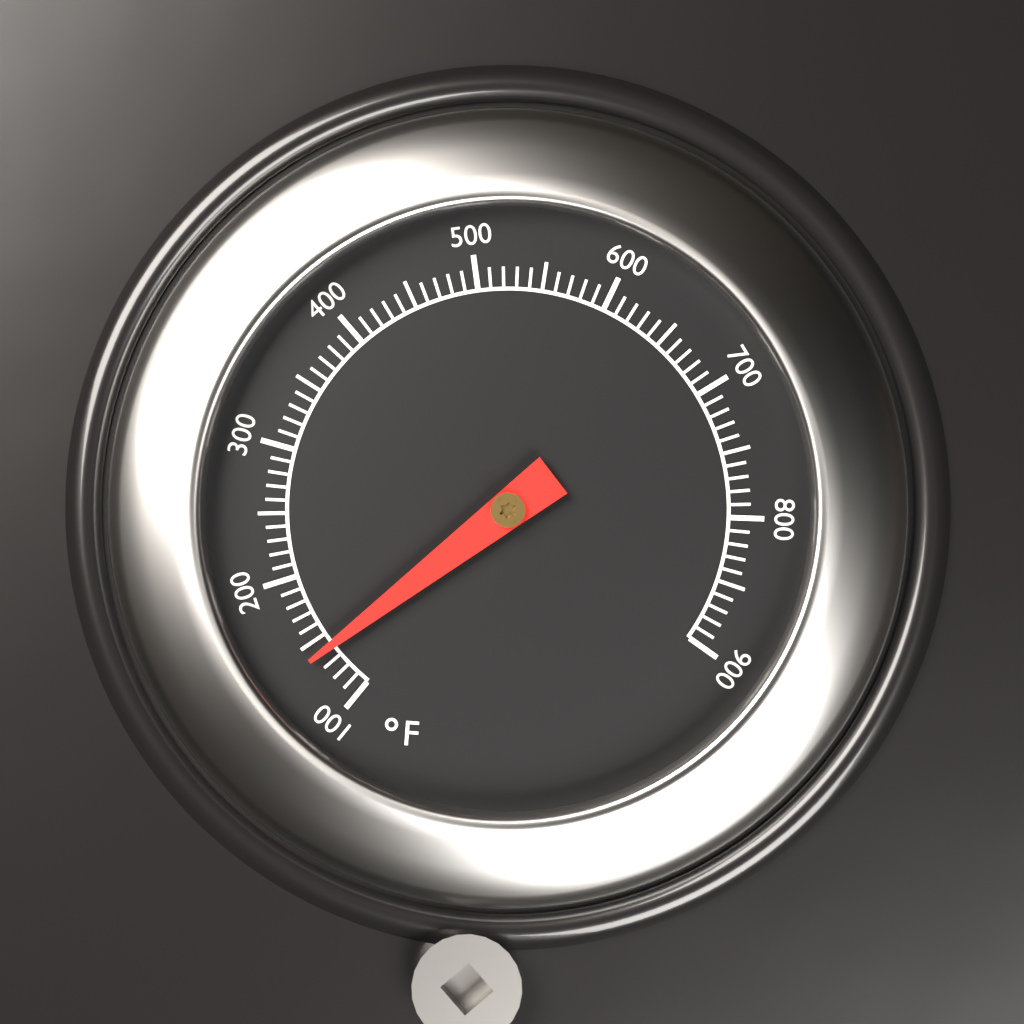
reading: 140 °F
